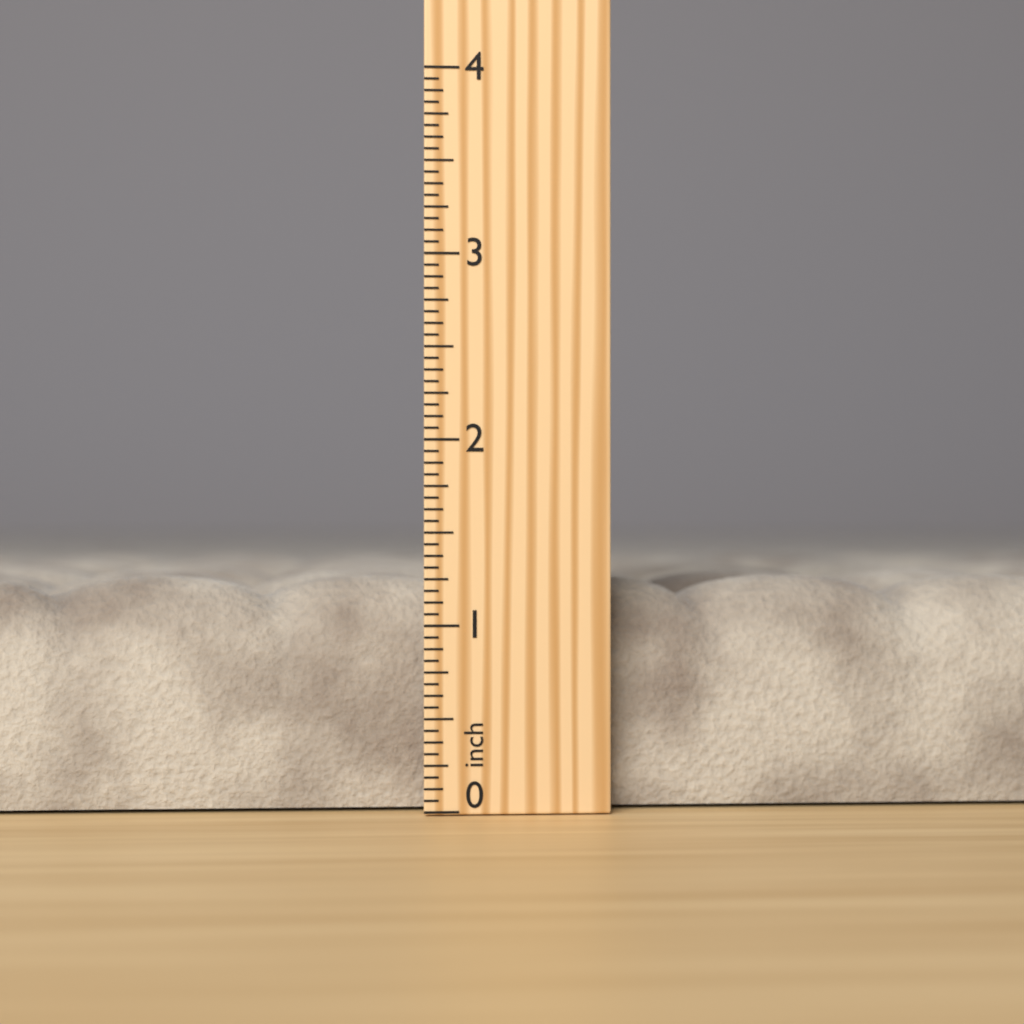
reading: 1.2500 inch
